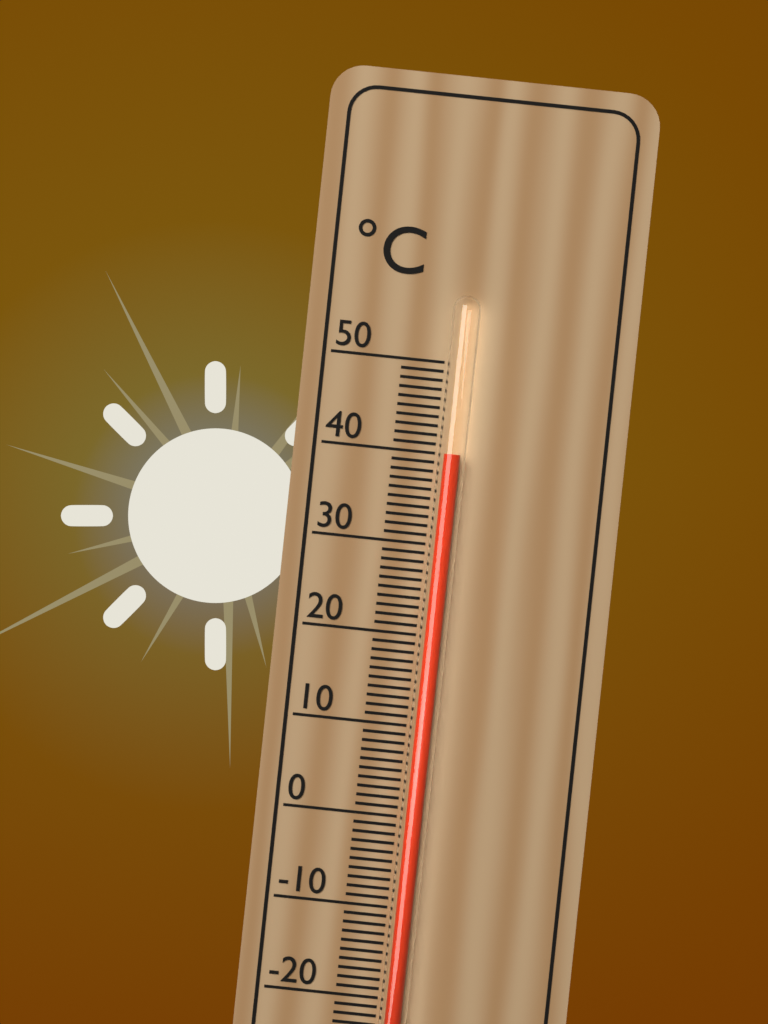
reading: 40 °C
